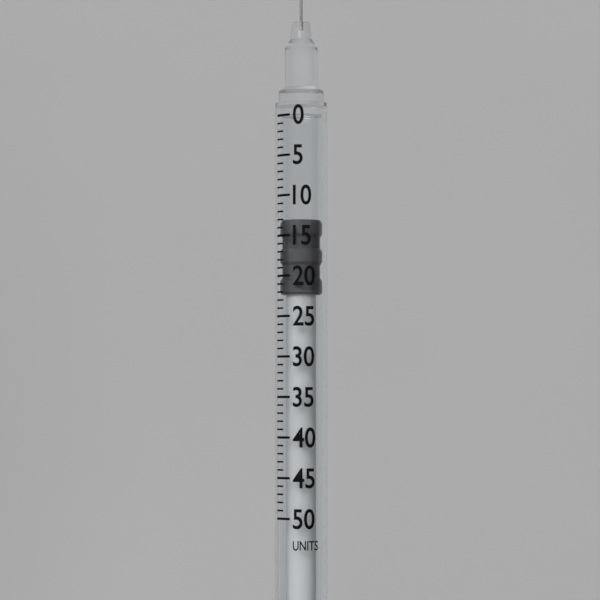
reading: 13 units
